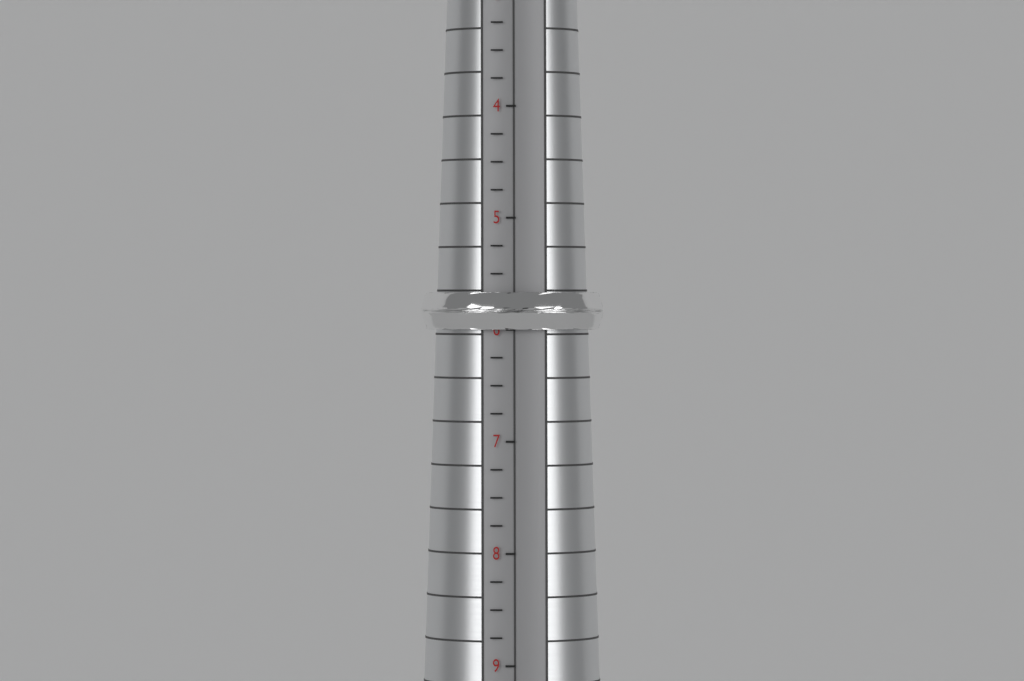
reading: 6.00 (no unit)
